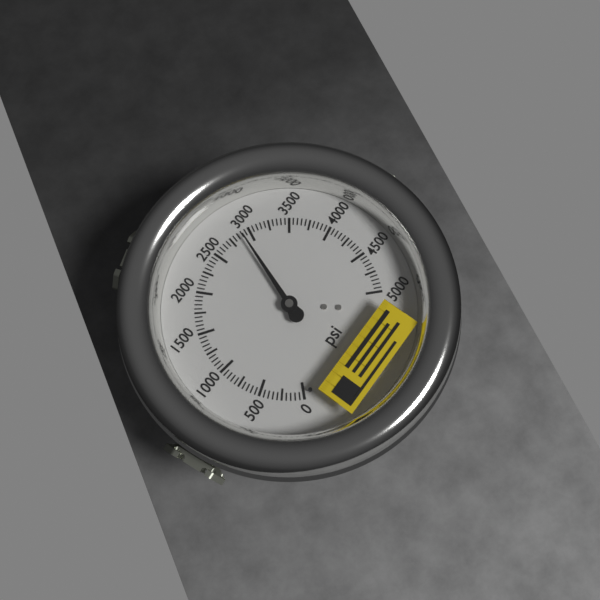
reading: 2900 psi
